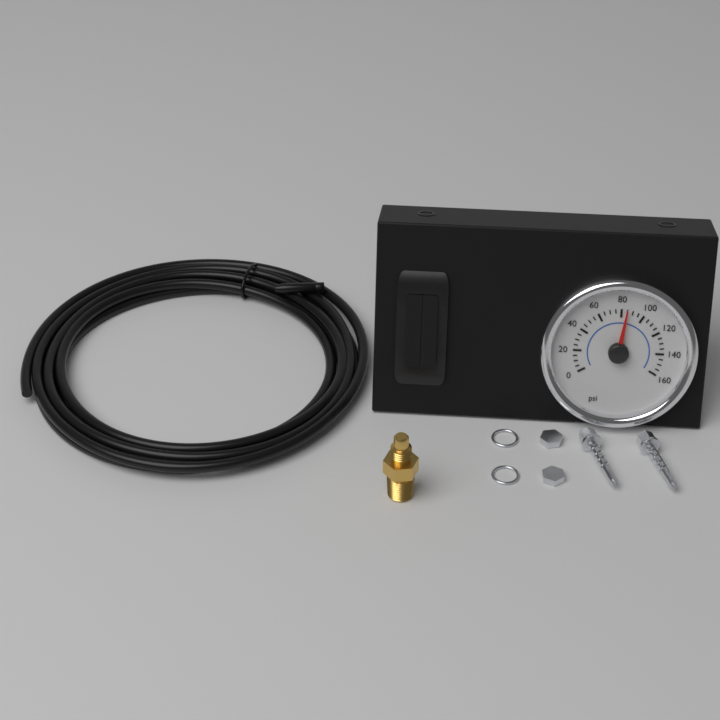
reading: 85 psi
